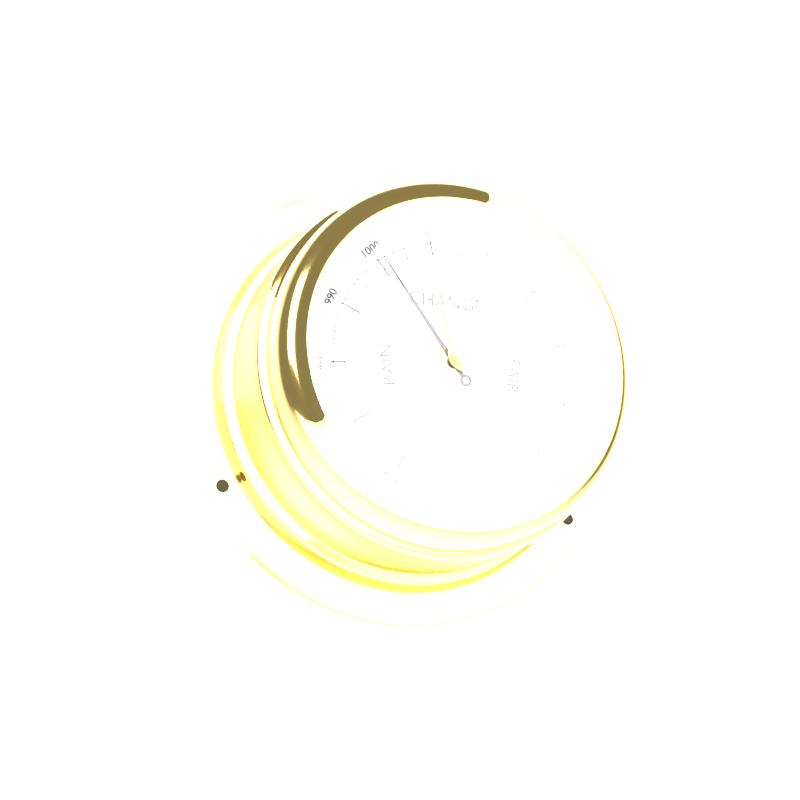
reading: 1001 mbar
